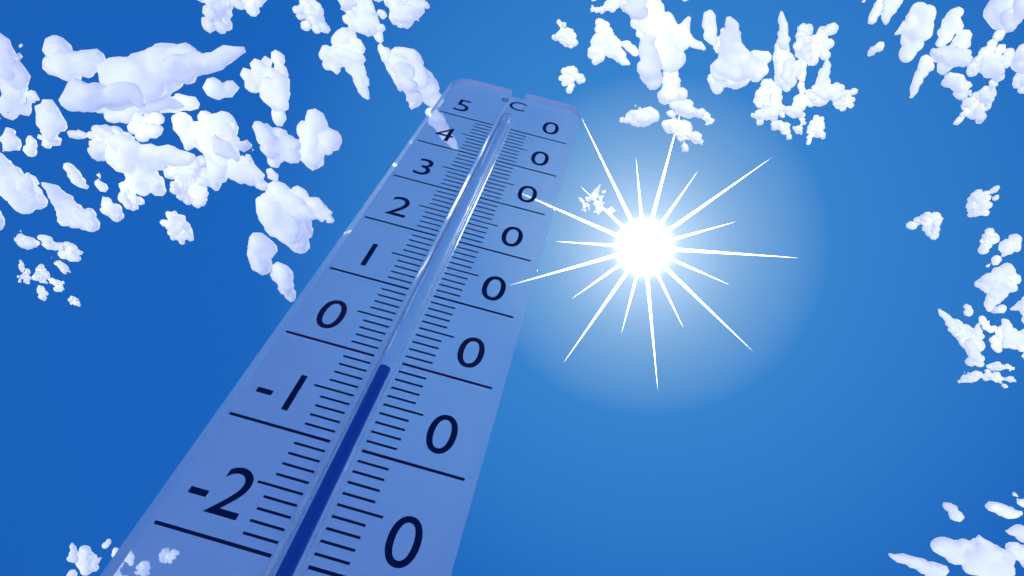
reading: -1 °C
